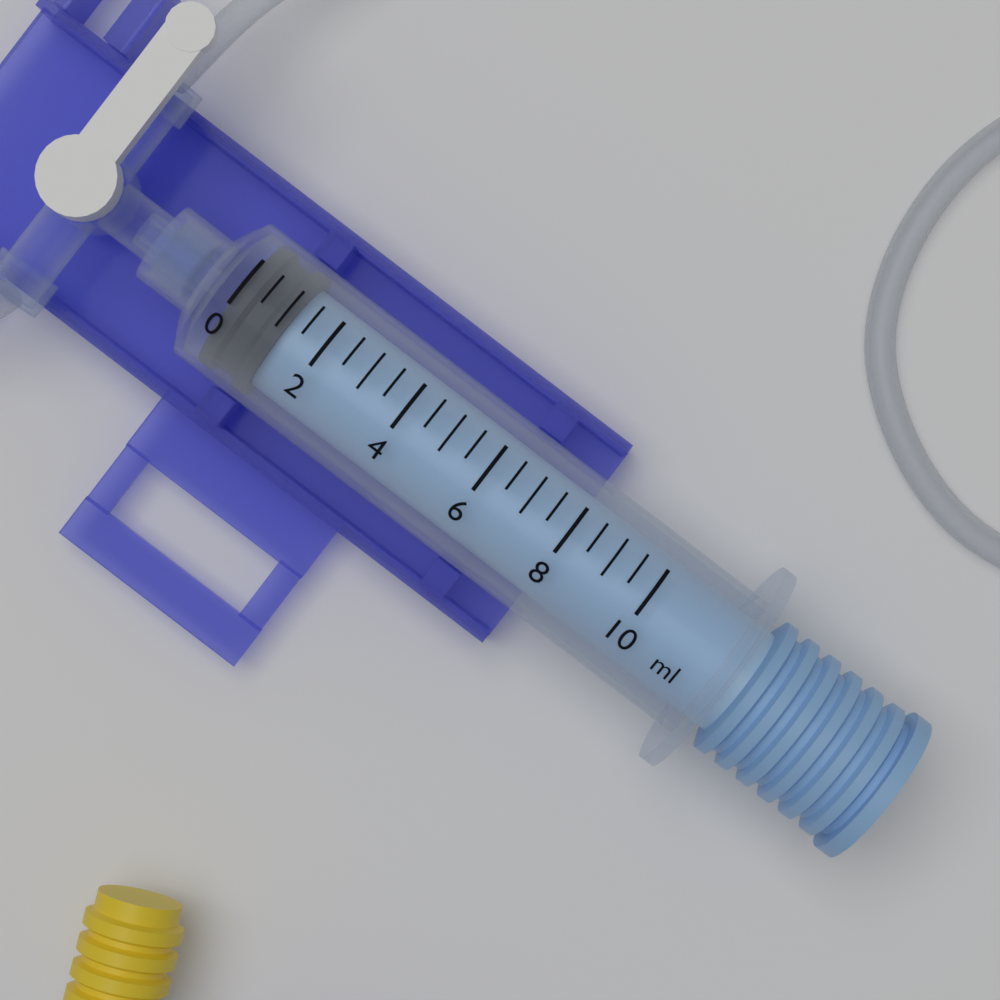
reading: 0.0 ml
